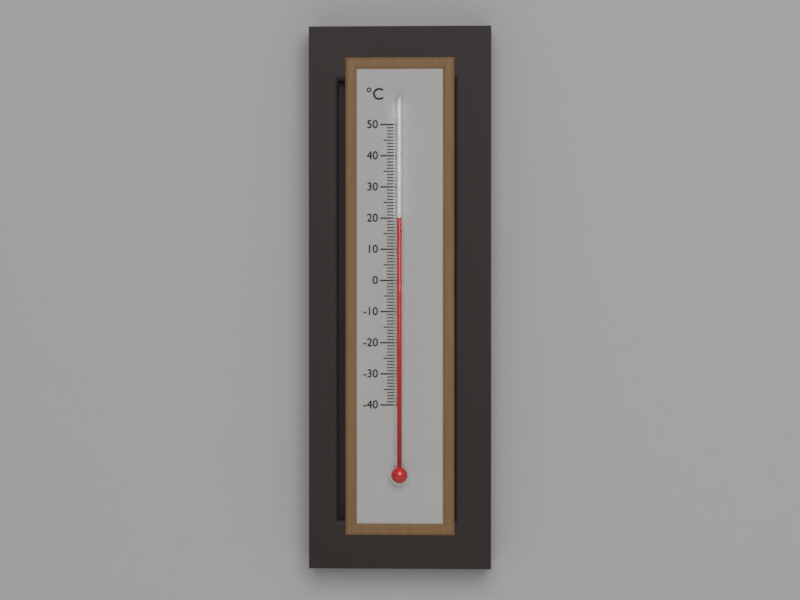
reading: 20 °C
